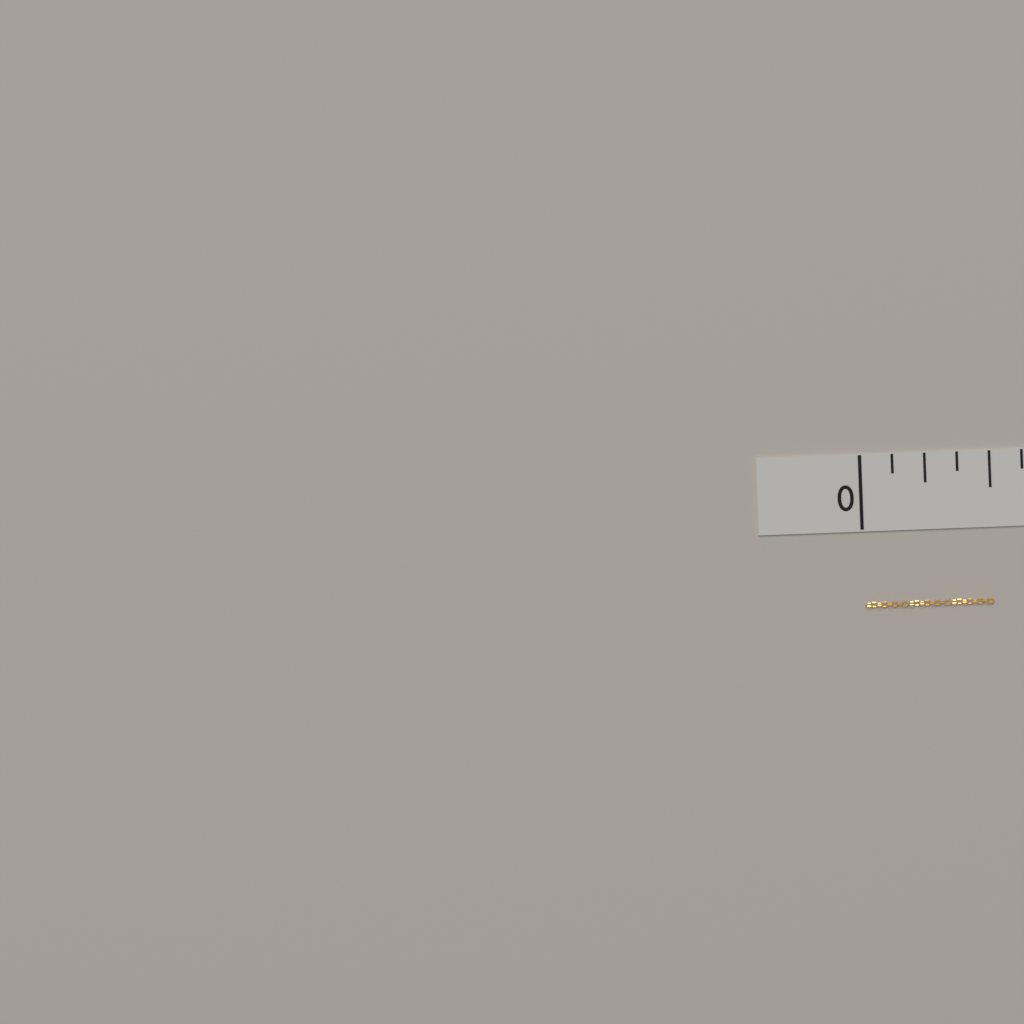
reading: 0.500 in
